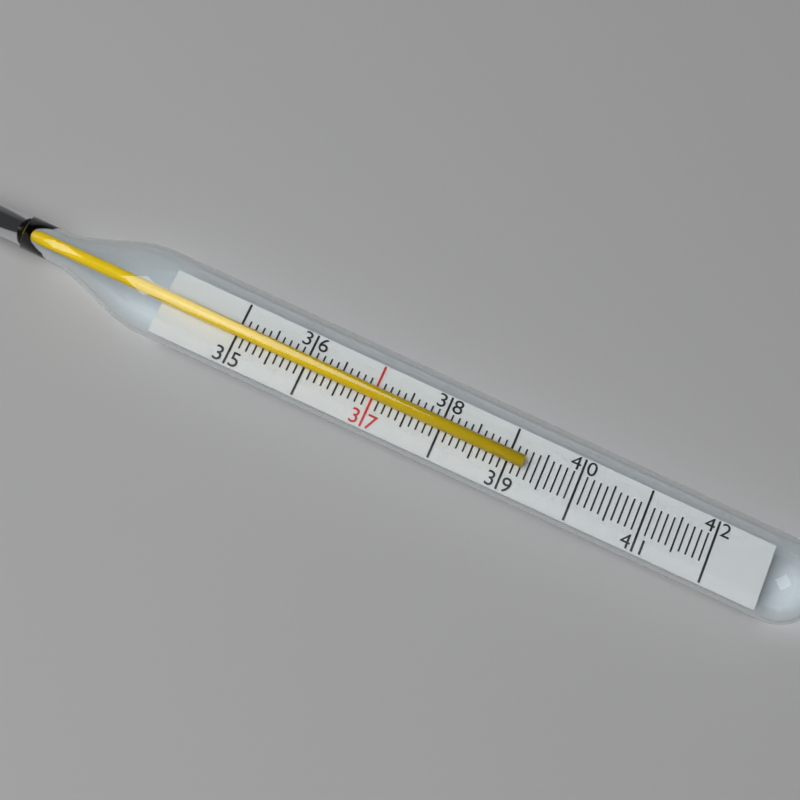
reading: 39.2 (no unit)
